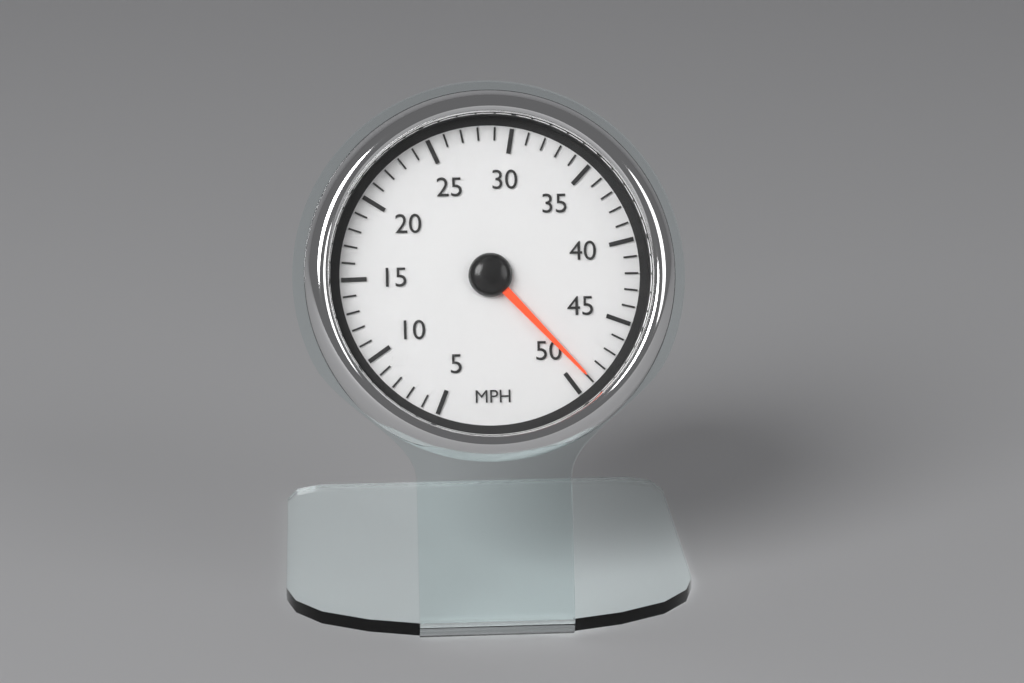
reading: 49 MPH
